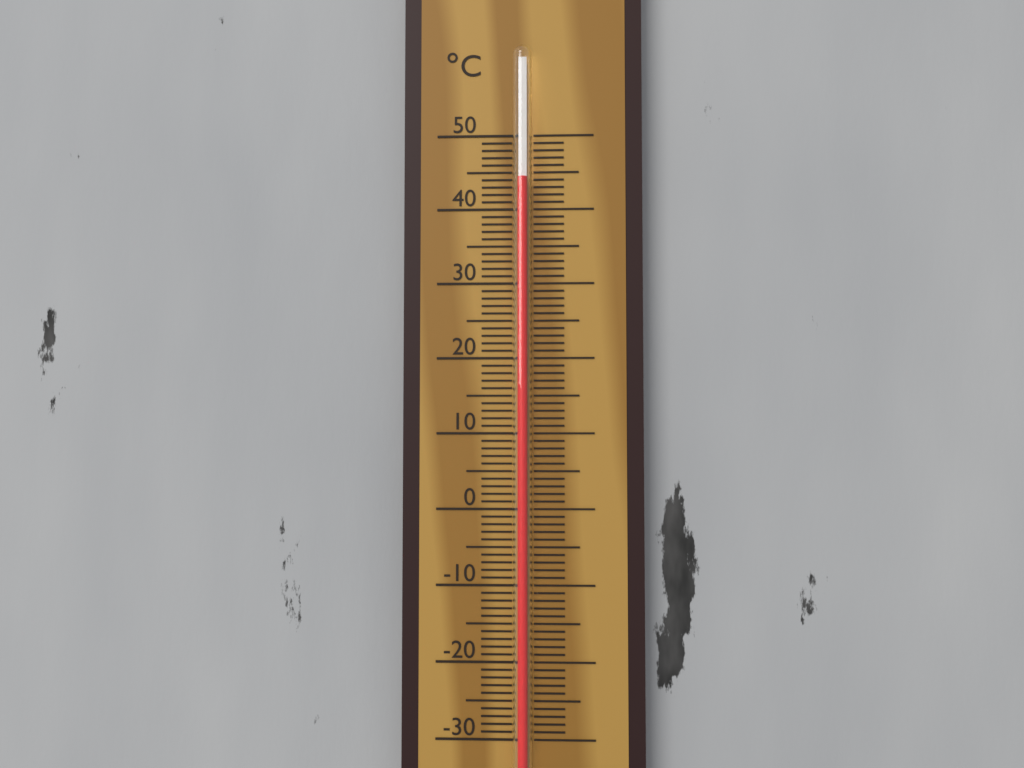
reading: 44 °C
